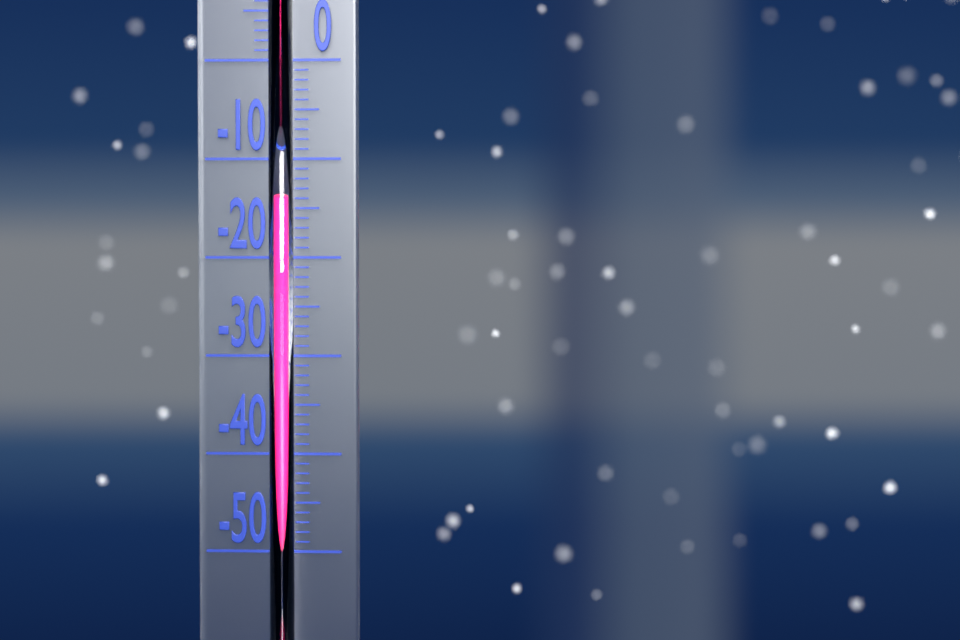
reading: -14 °C
